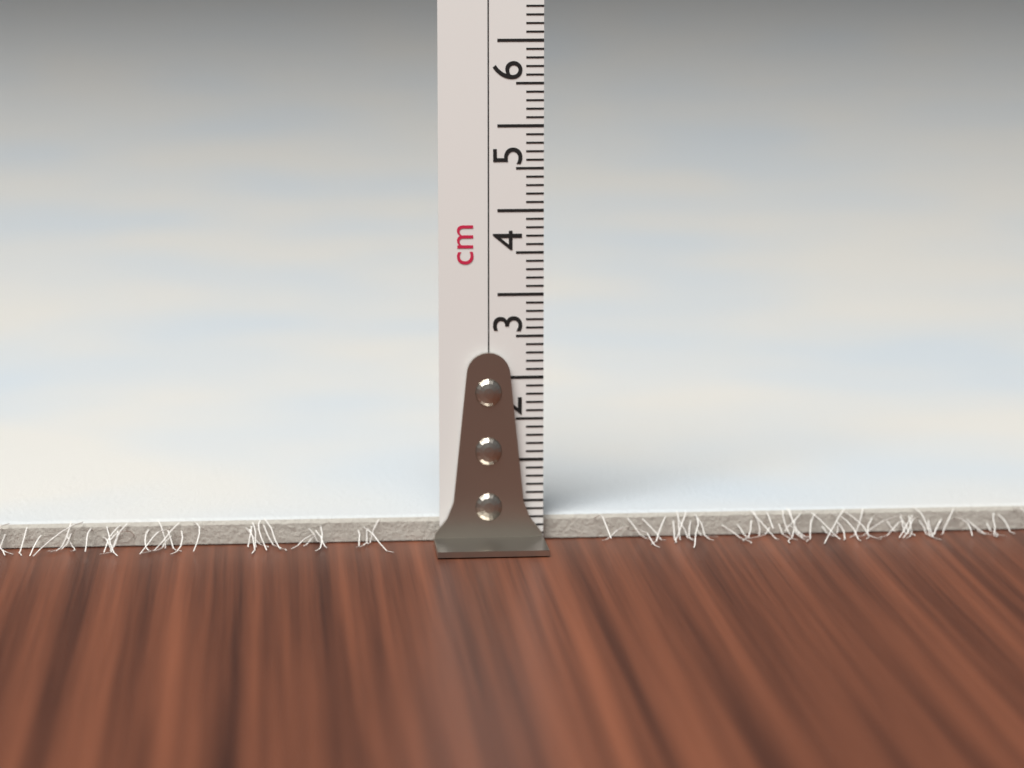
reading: 0.3 cm
